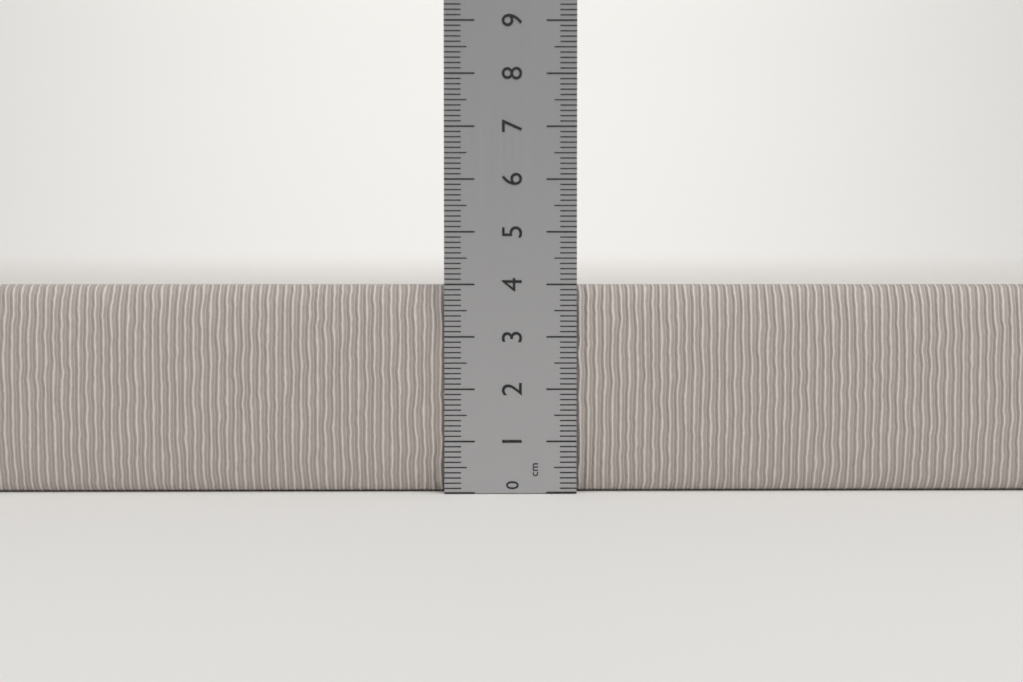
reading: 4.0 cm
